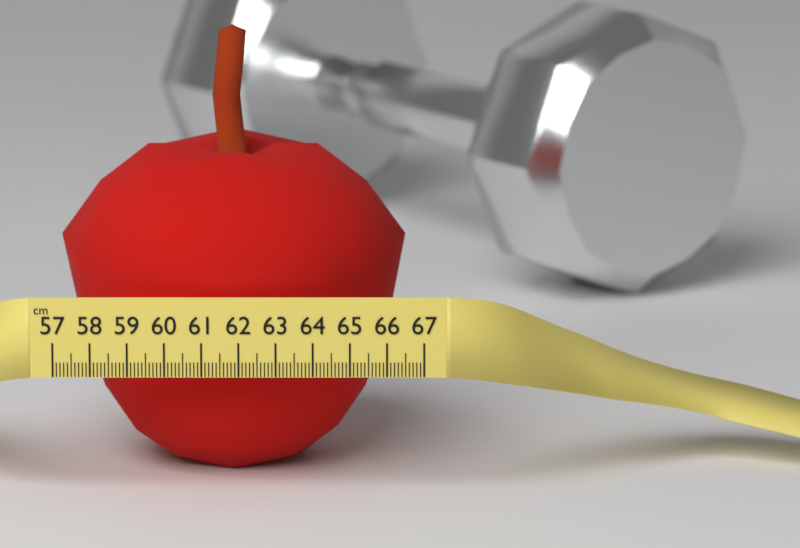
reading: 66.5 cm
